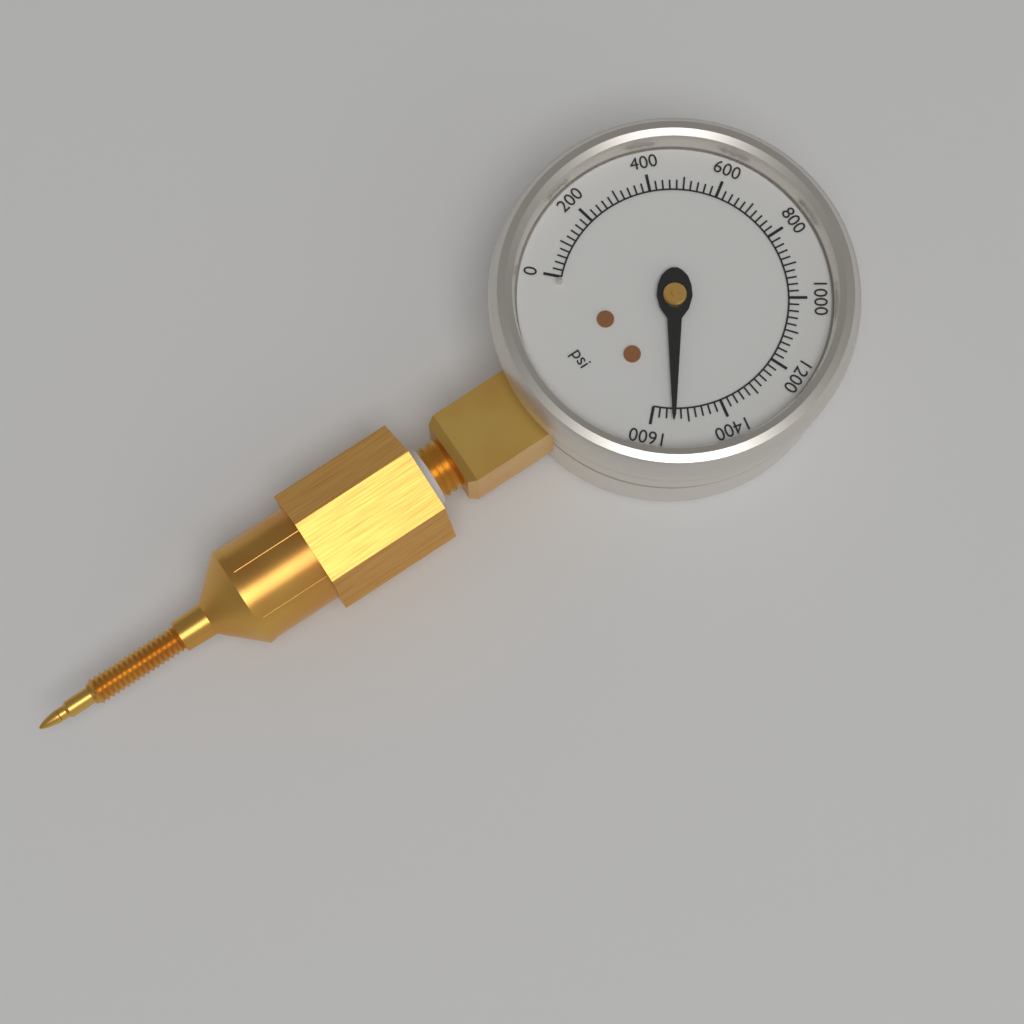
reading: 1540 psi
